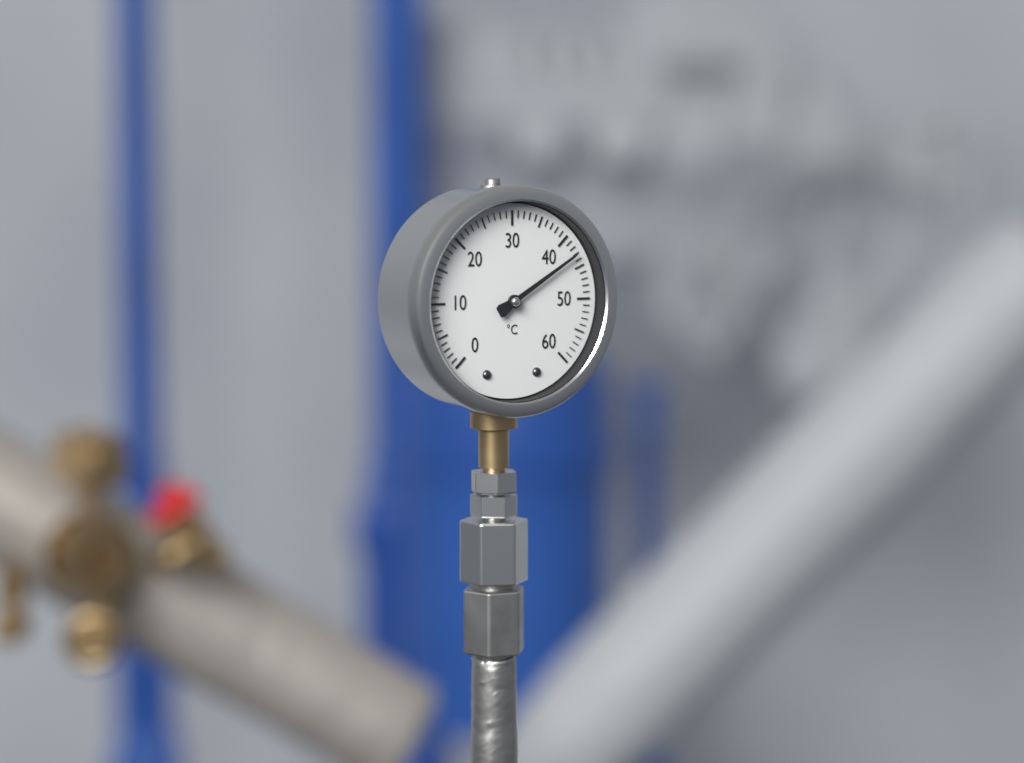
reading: 43 °C
